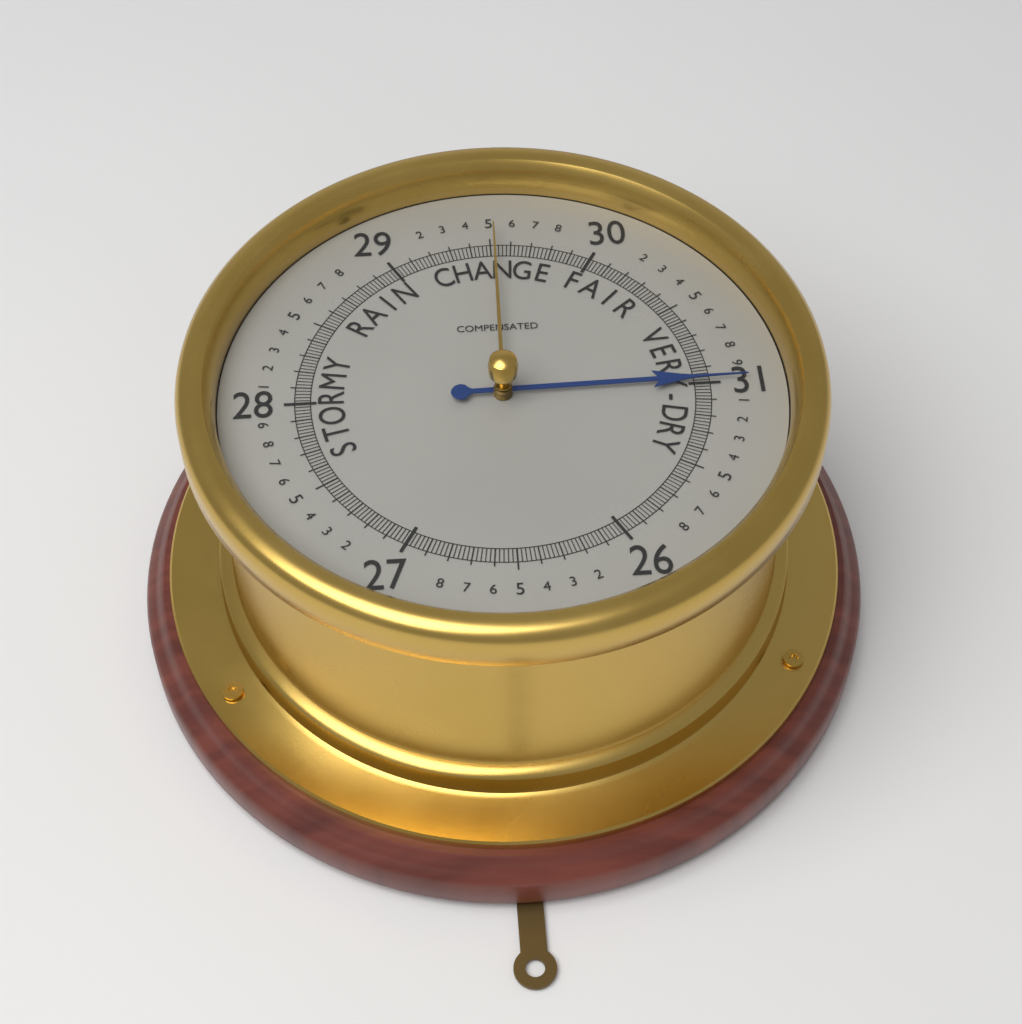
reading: 30.98 (no unit)
